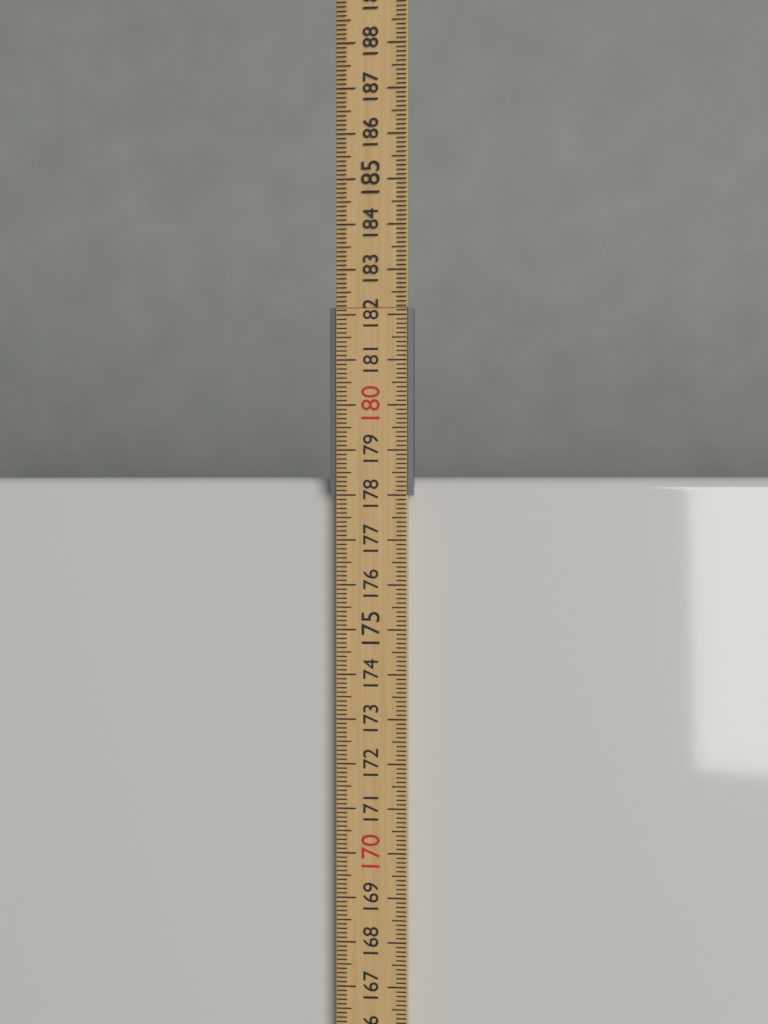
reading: 178.4 cm
